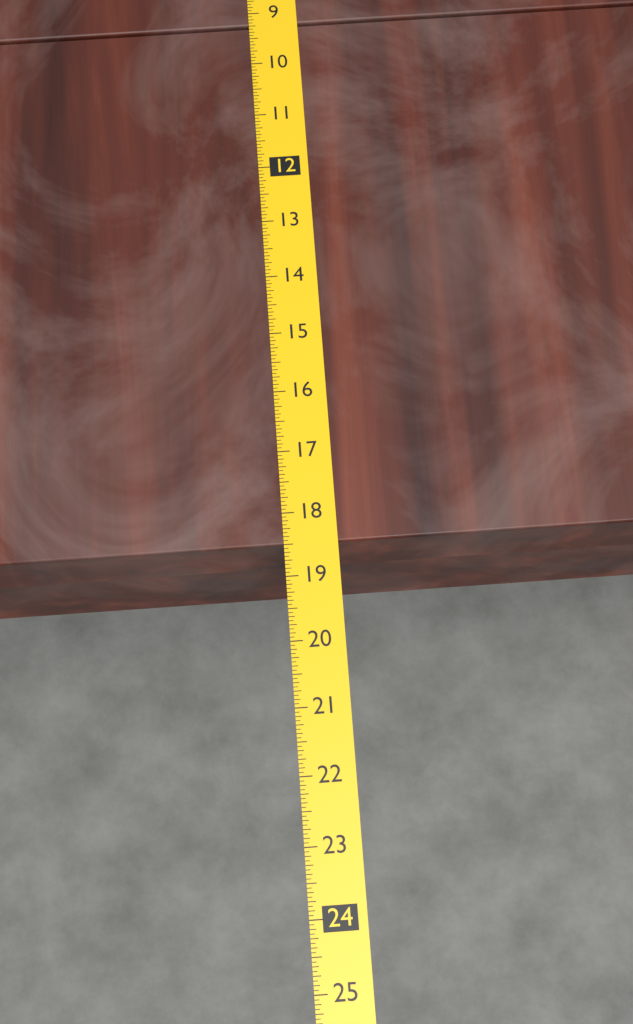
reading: 18.5000 (no unit)
